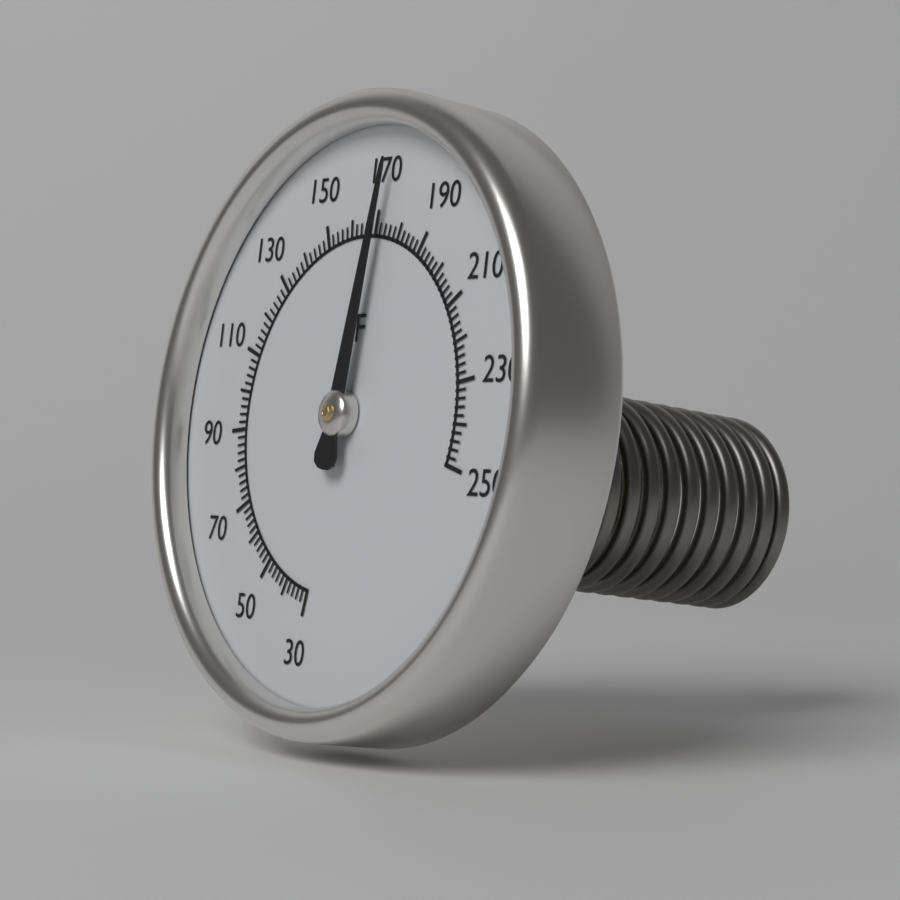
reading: 172 °F
